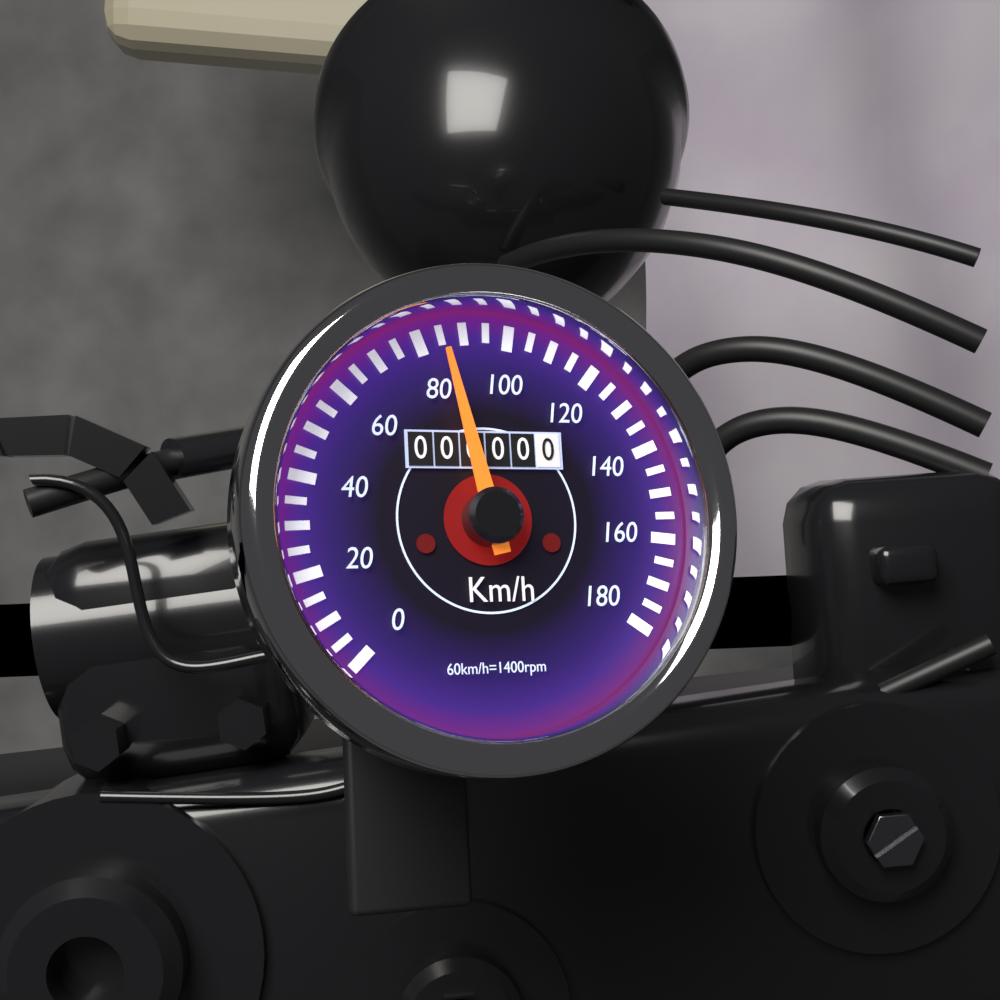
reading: 85 km/h
